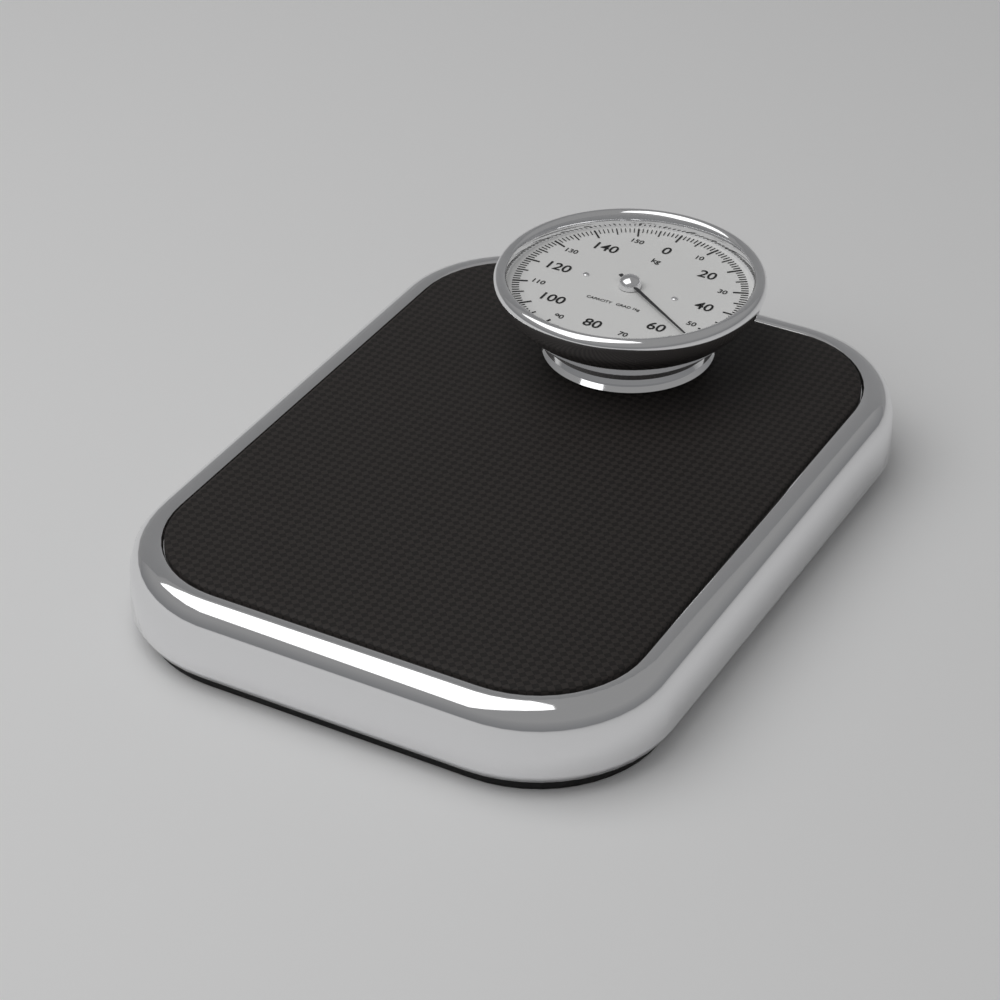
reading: 55 kg
